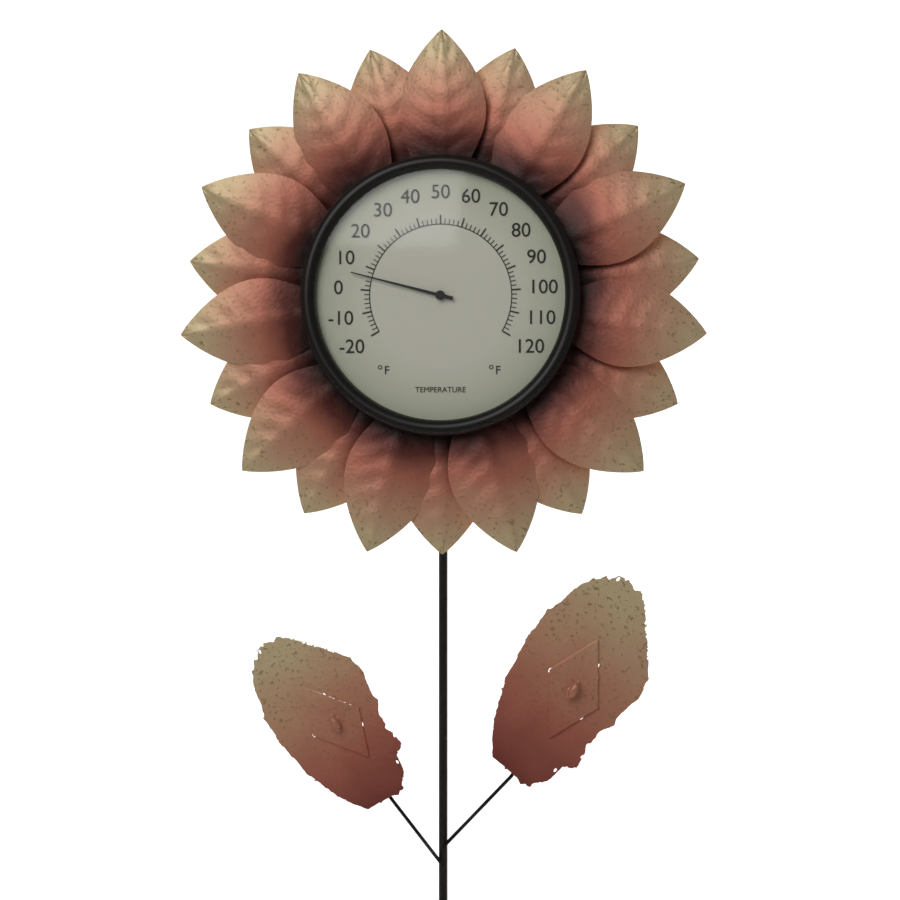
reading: 6 °F
